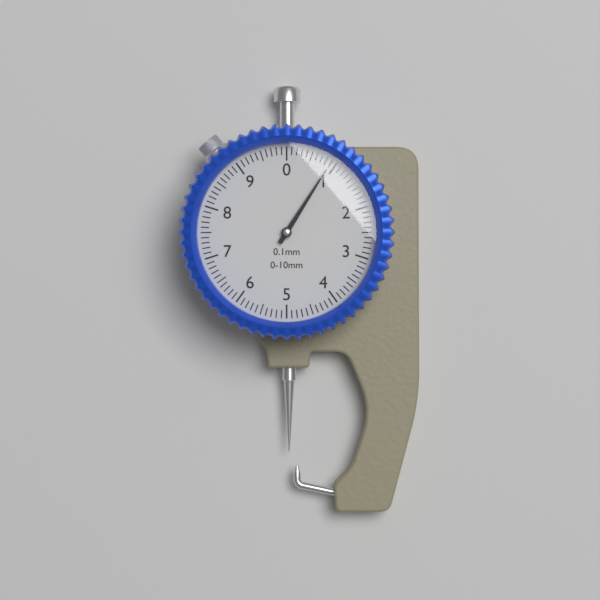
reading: 0.9 mm
